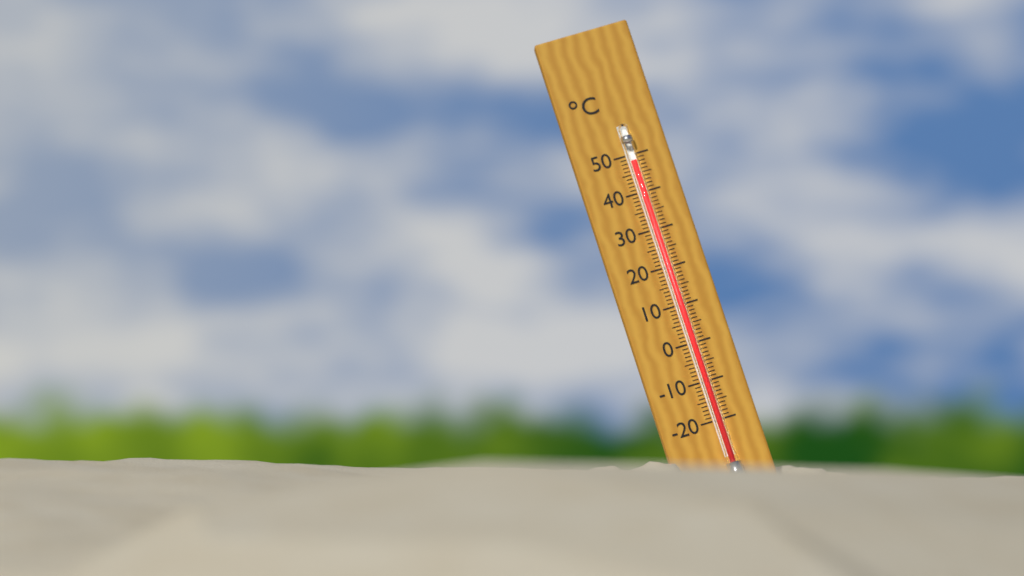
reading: 48 °C
